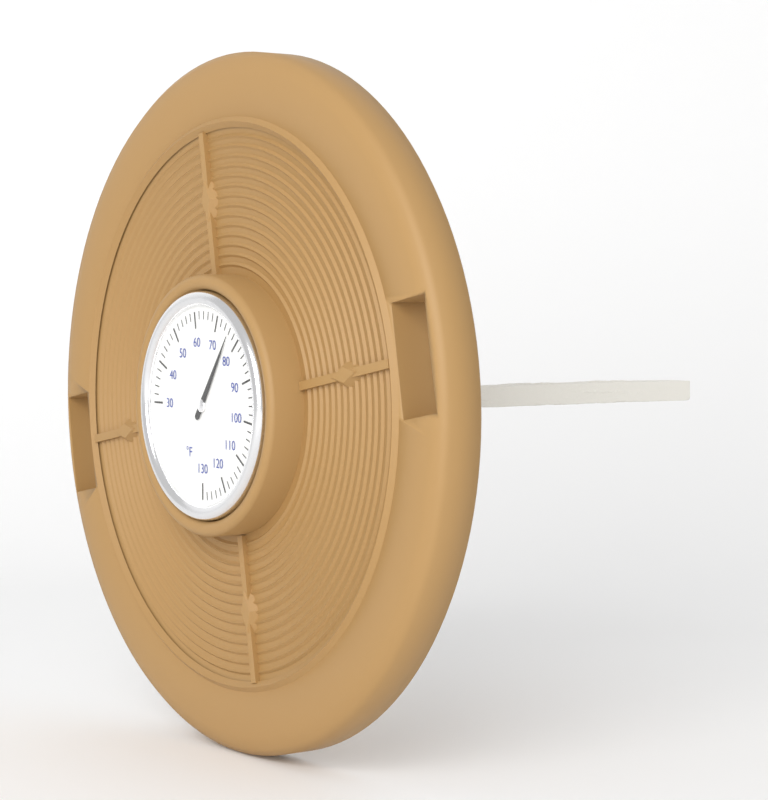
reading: 76 °F
